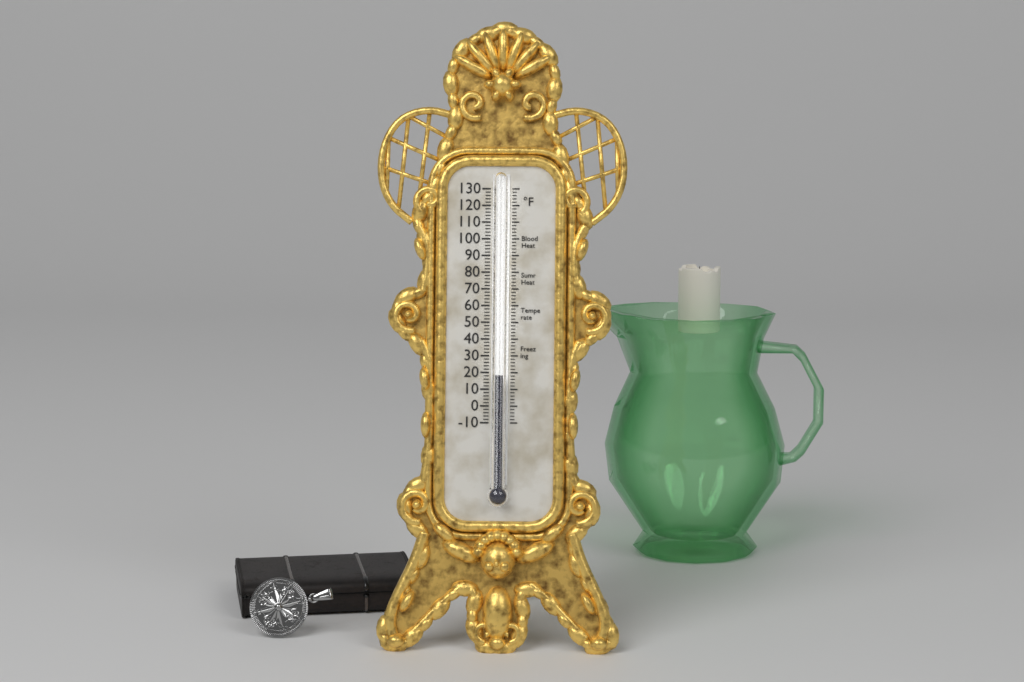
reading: 18 °F
